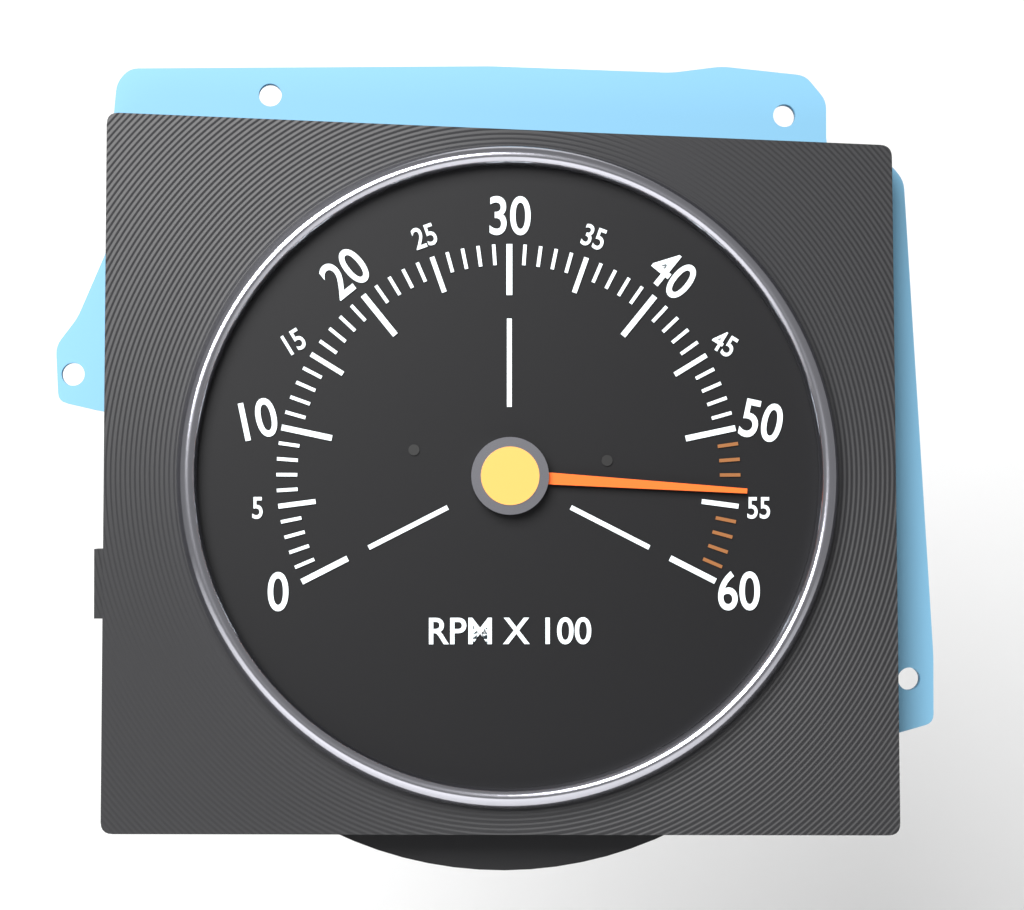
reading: 5400 RPM
